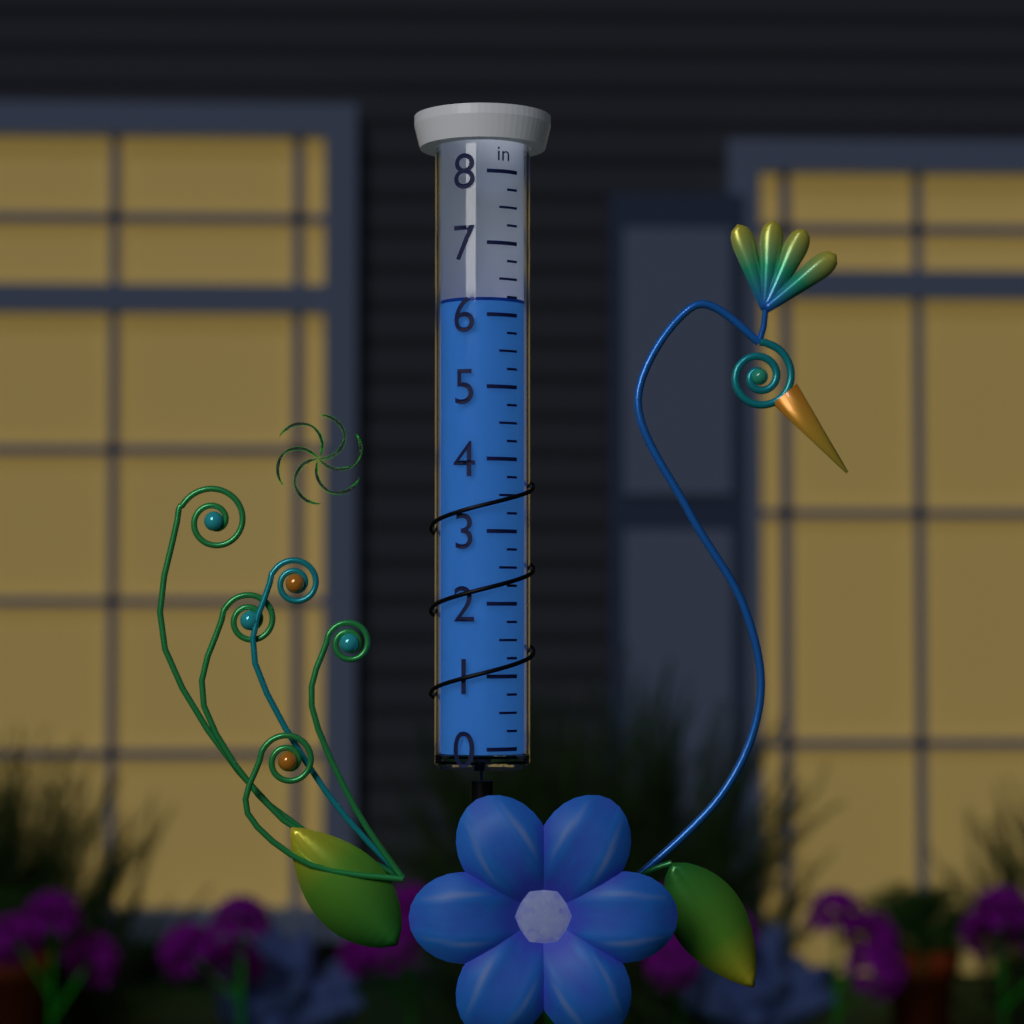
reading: 6.25 in
